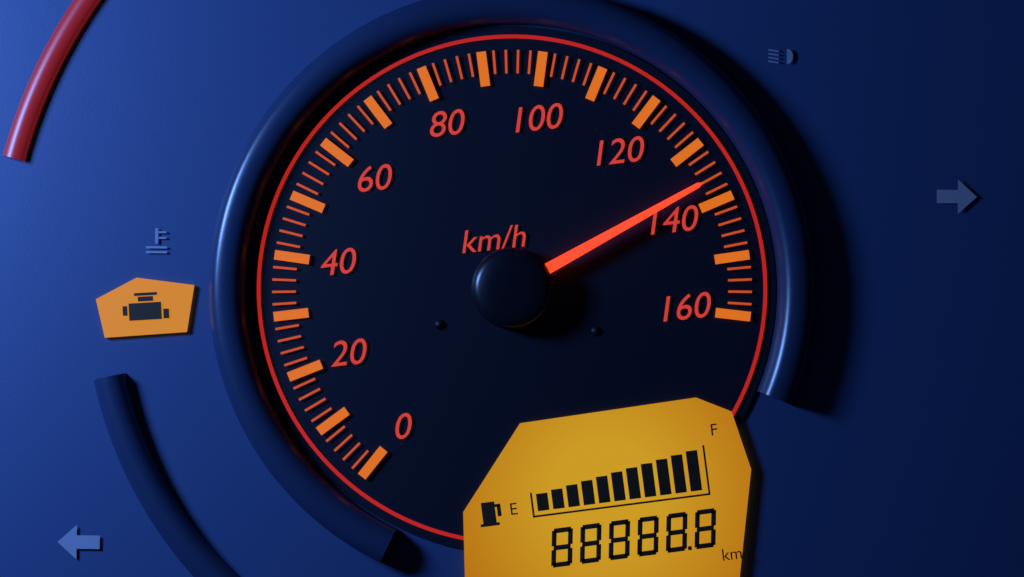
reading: 136 km/h
